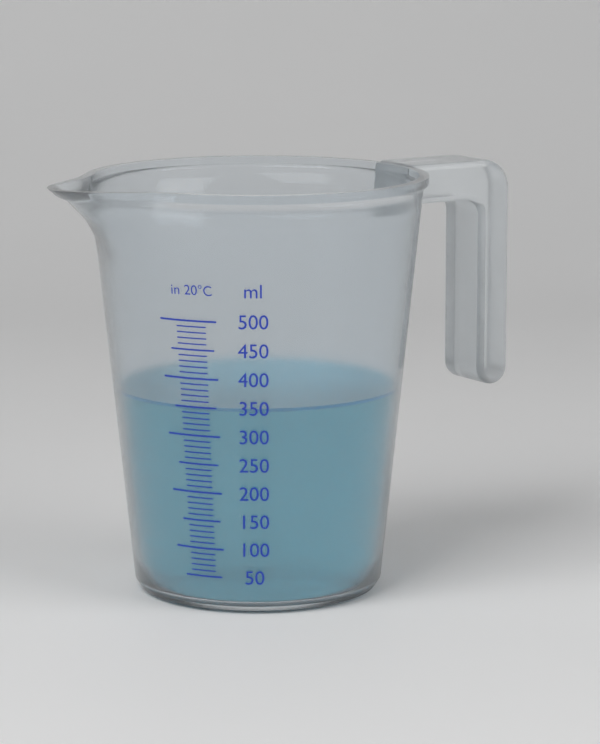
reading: 350 ml
